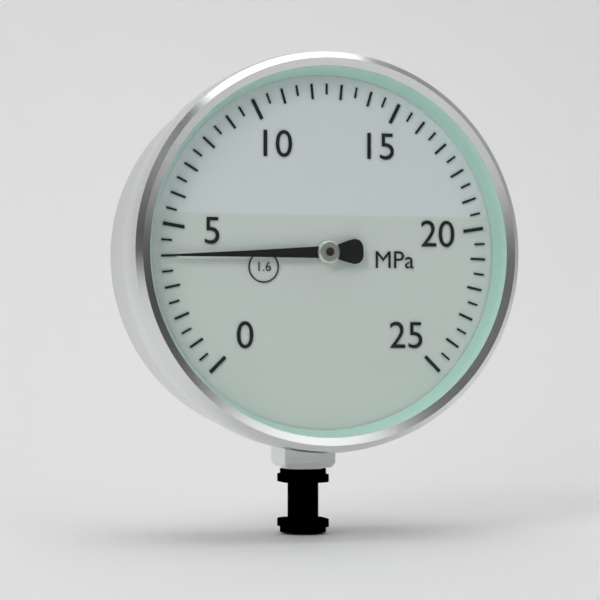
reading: 4.0 MPa
